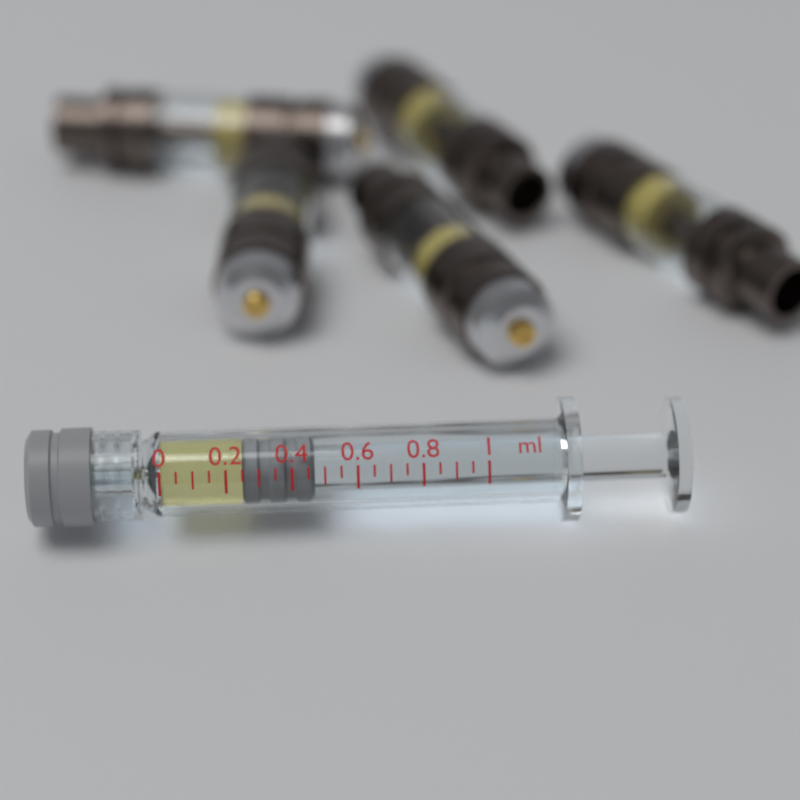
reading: 0.25 ml
